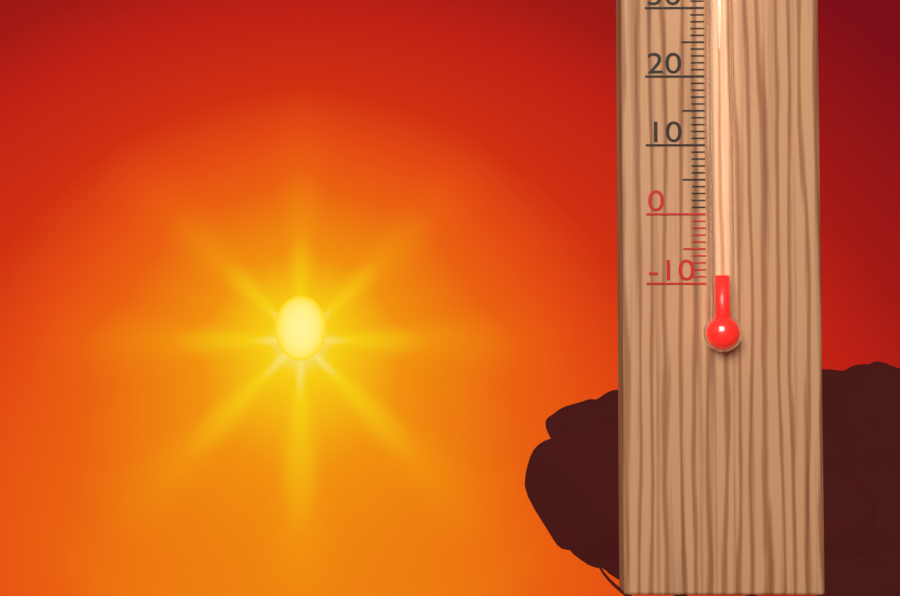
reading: -9 °C
